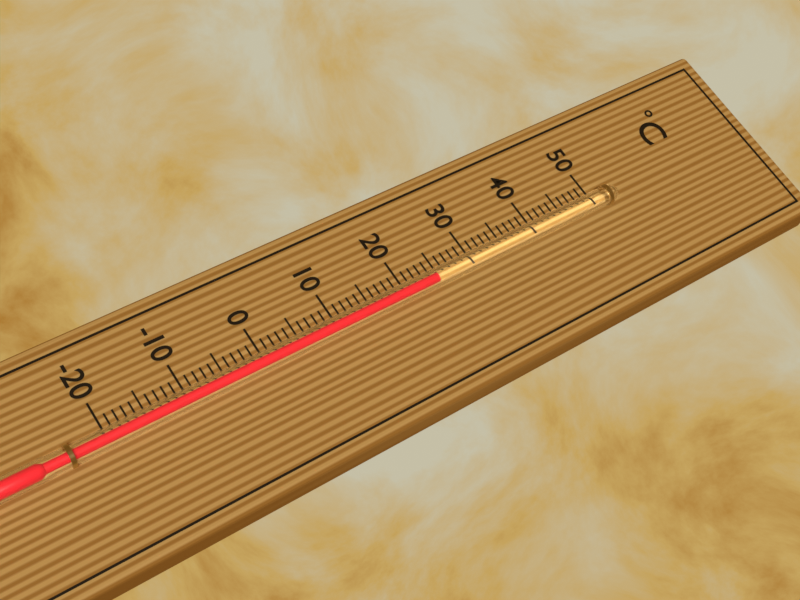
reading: 24 °C
